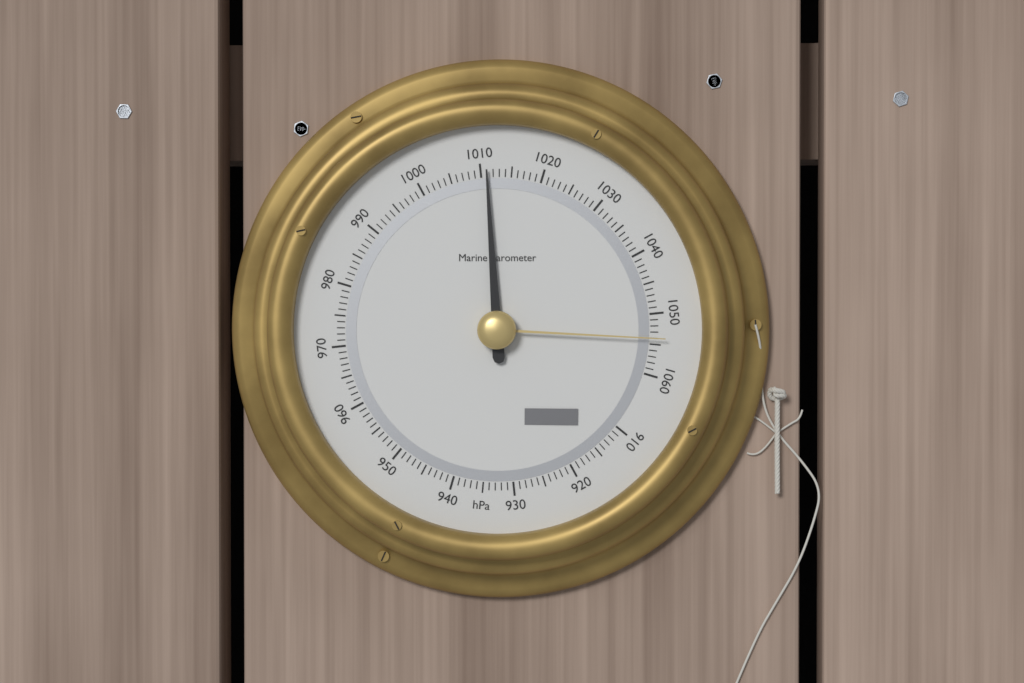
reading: 1011 hPa
